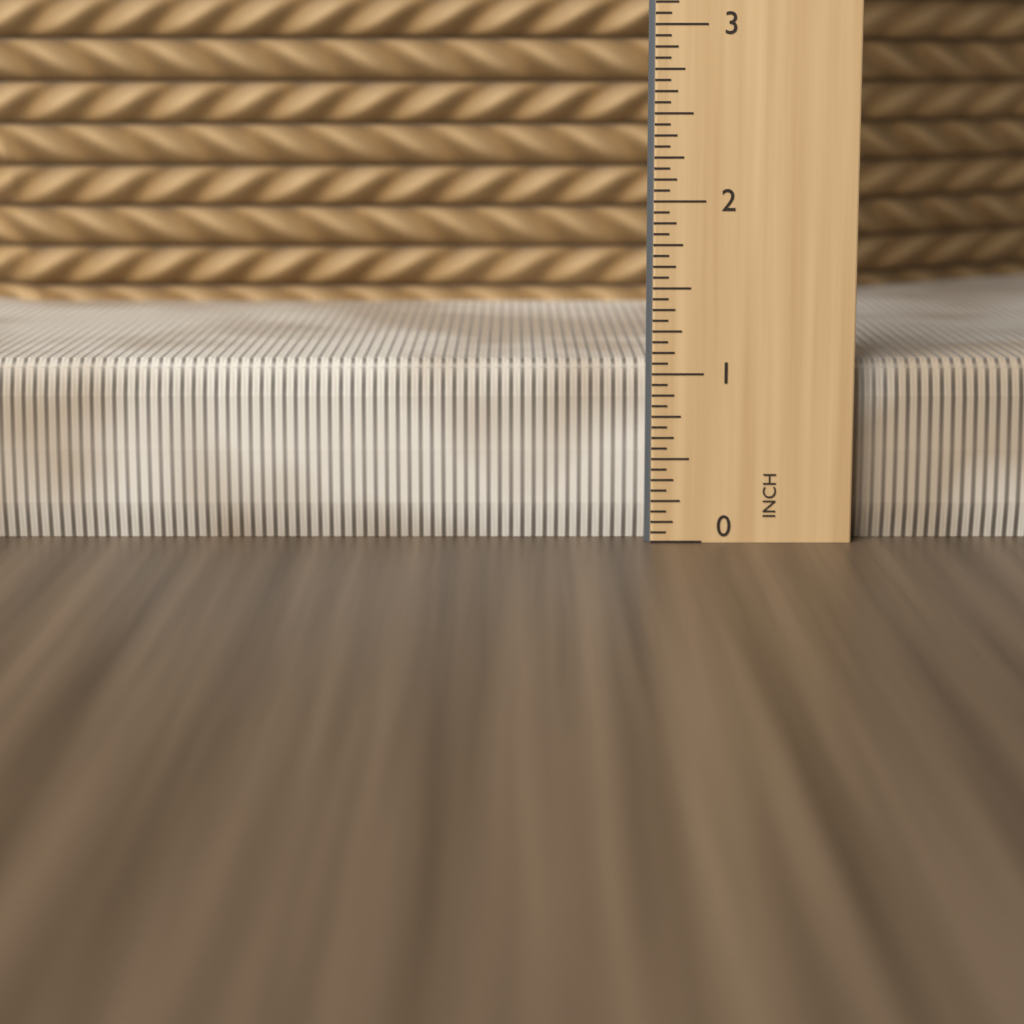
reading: 1.0625 in
